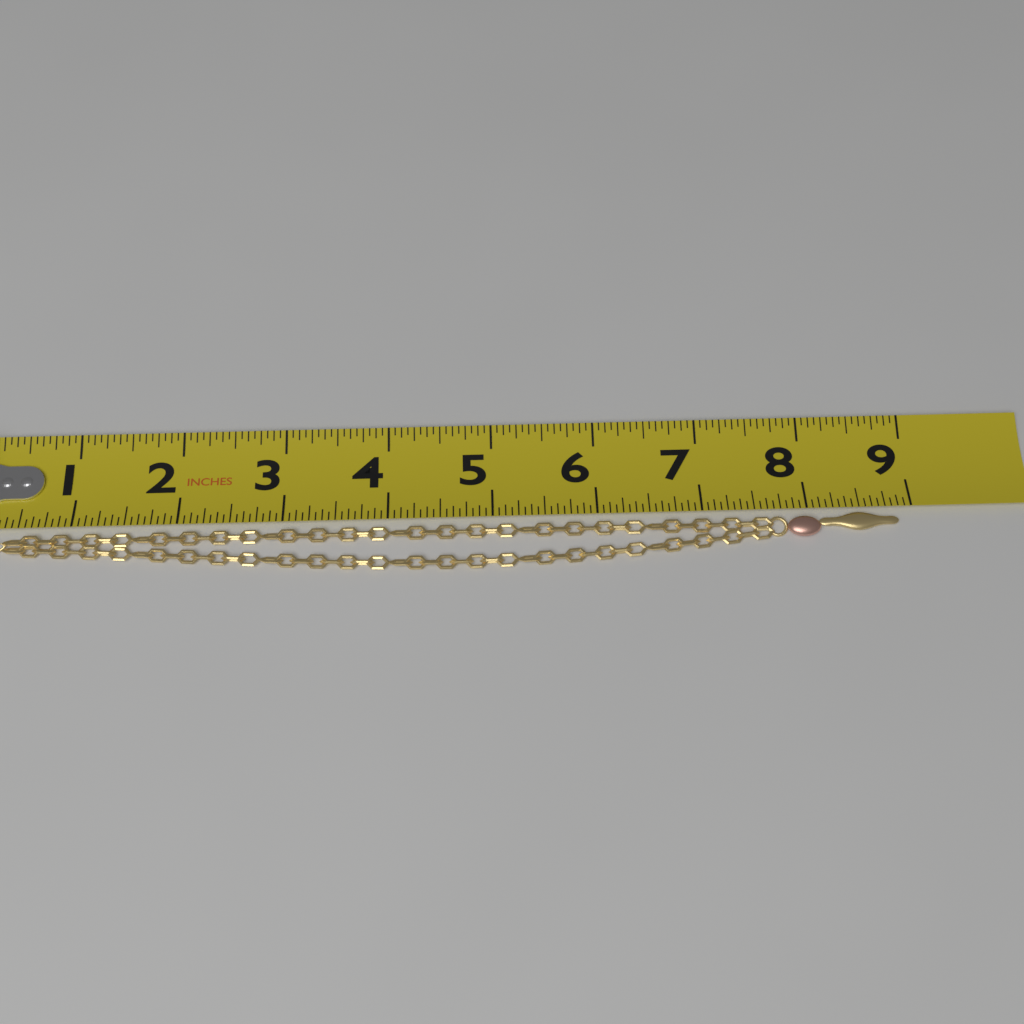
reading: 8.8750 in
